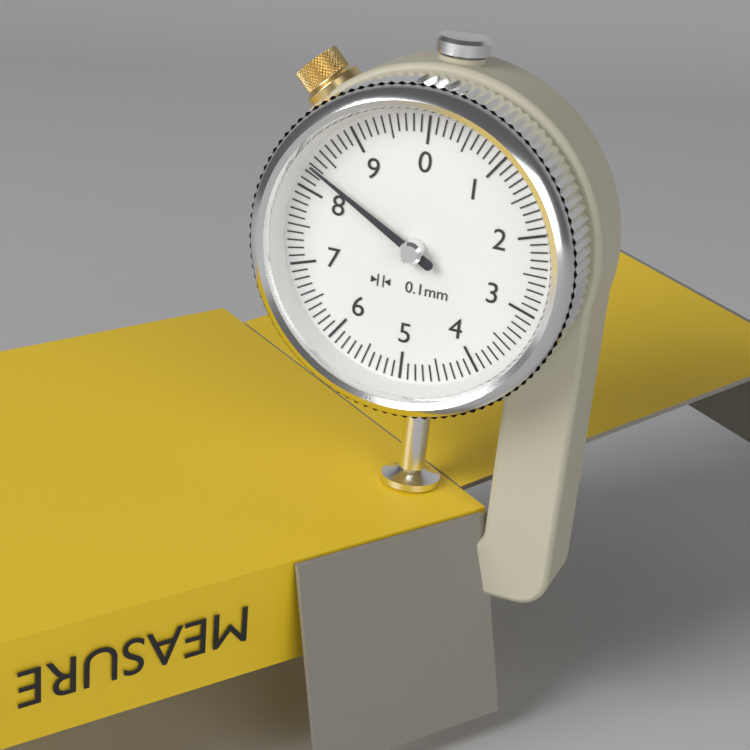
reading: 8.3 mm
